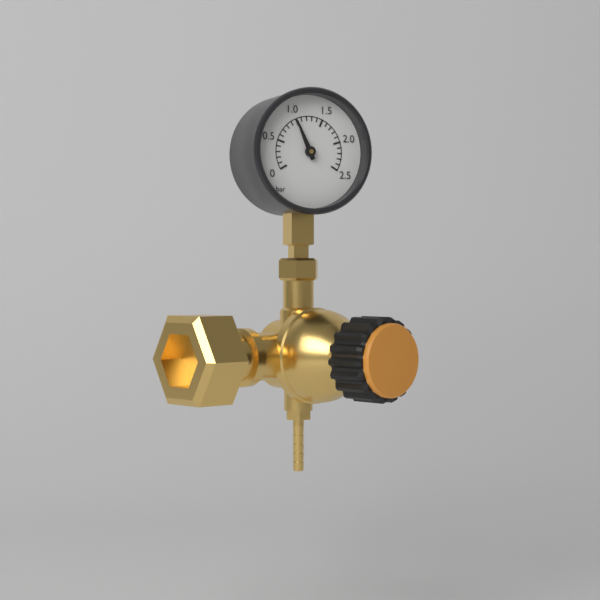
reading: 1.0 bar
